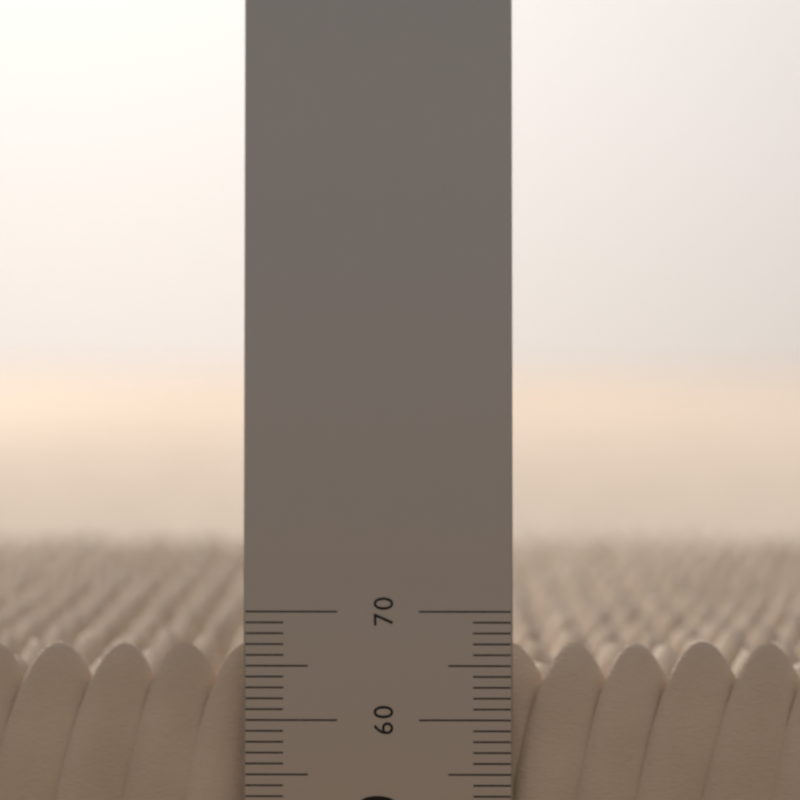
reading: 67 (no unit)
